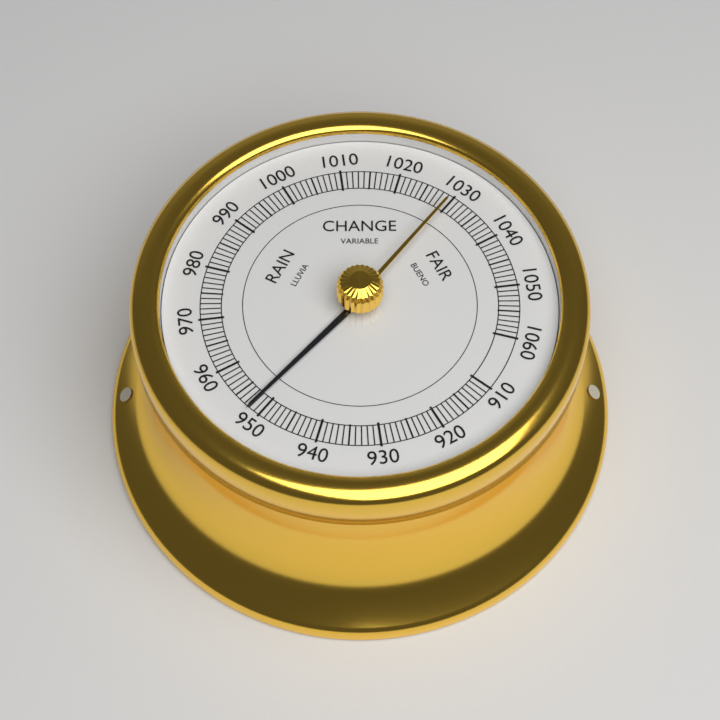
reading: 952 (no unit)
